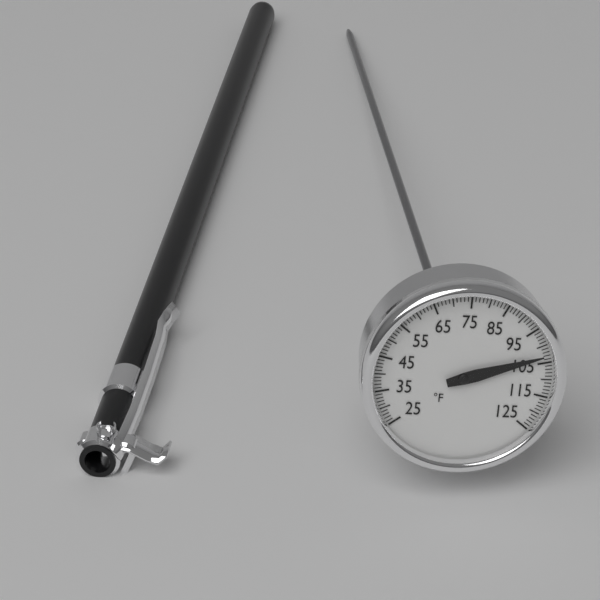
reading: 103 °F
